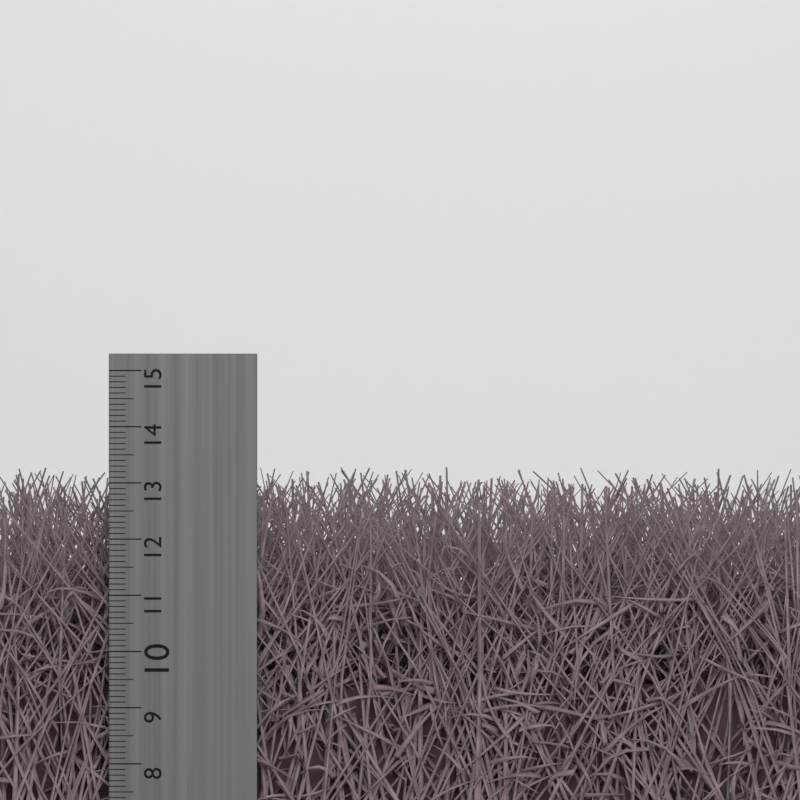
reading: 13.0 cm
